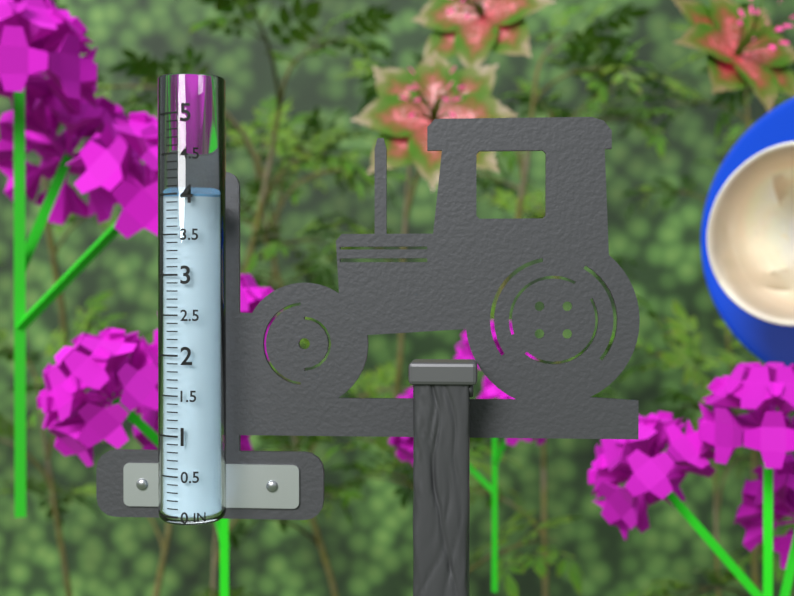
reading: 4.0 in
